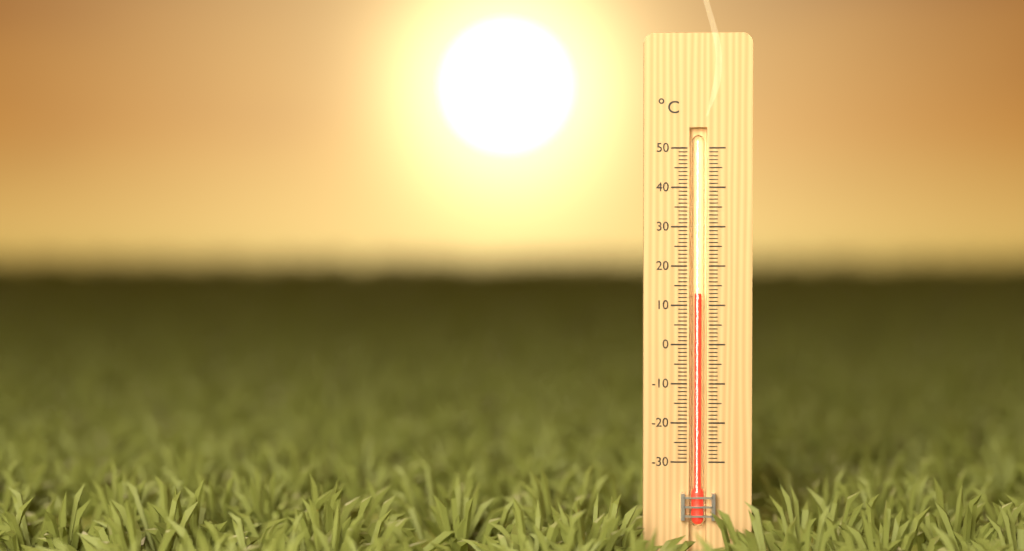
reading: 13 °C
